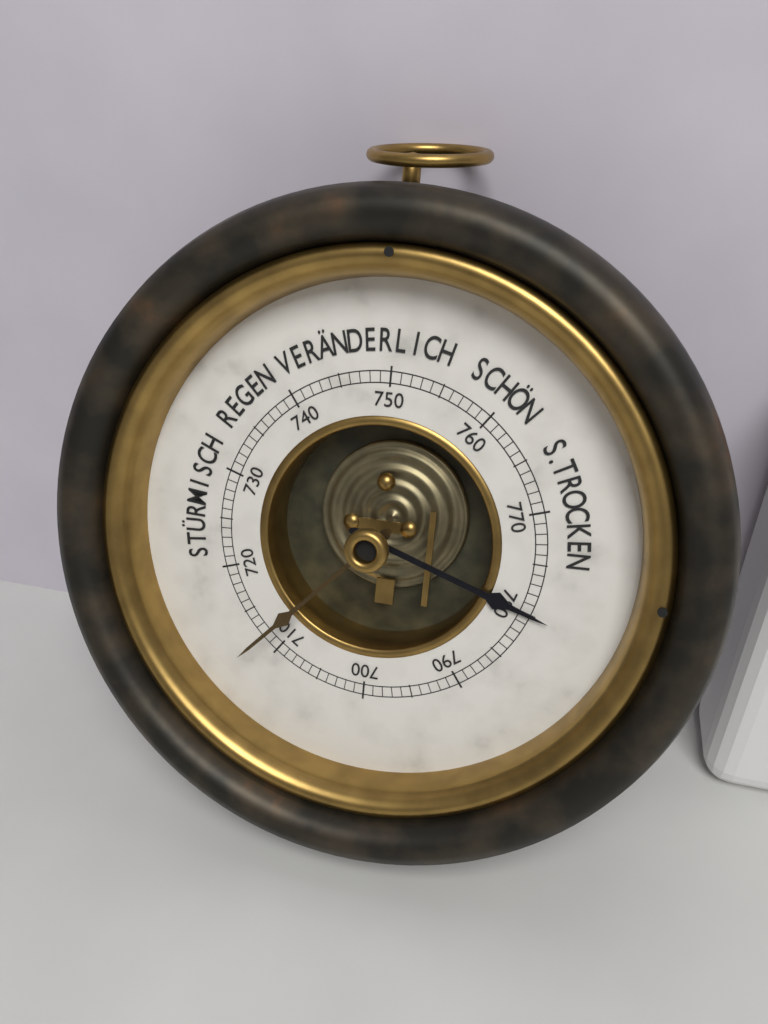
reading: 780 mmHg
